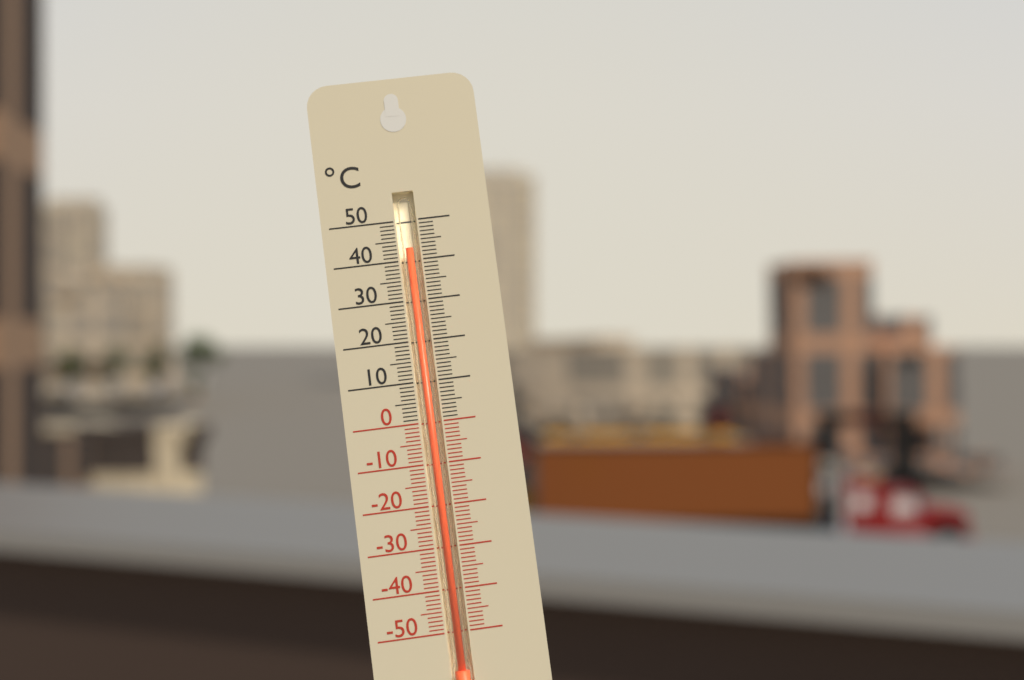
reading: 43 °C
